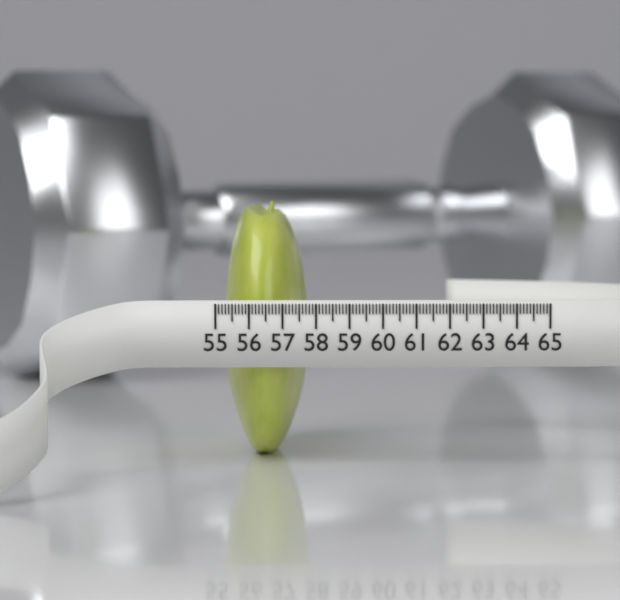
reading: 57.6 (no unit)
